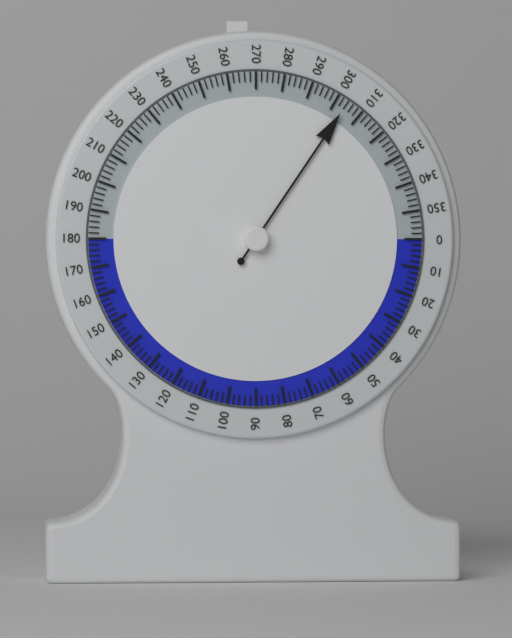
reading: 304 (no unit)
